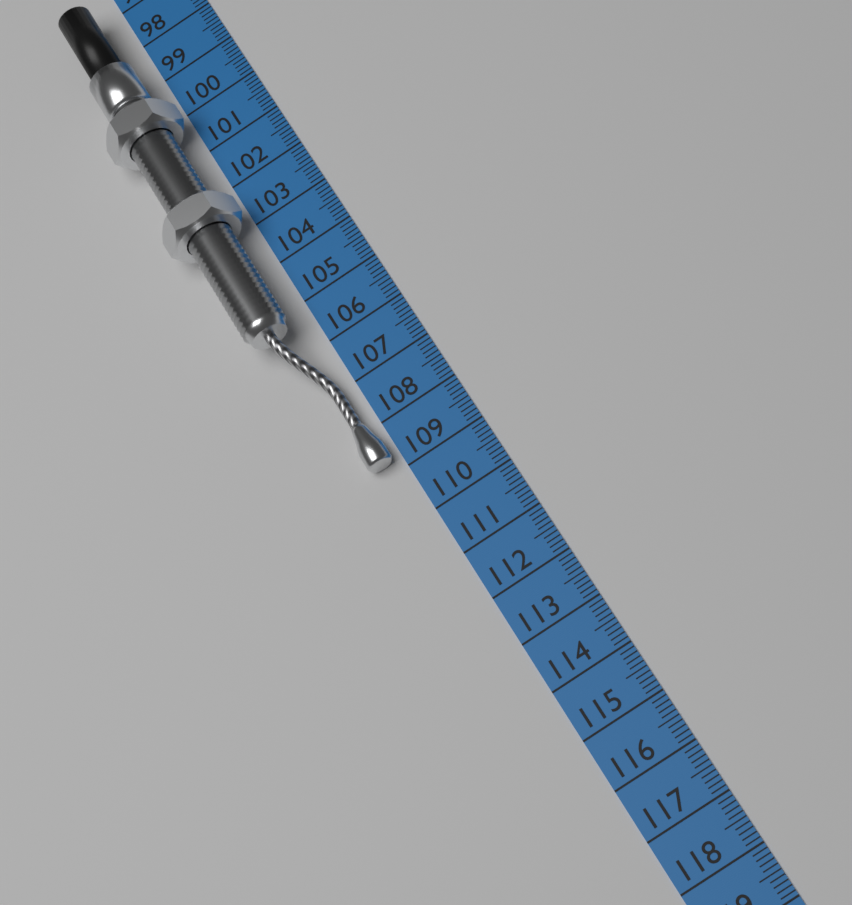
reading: 108.8 cm
